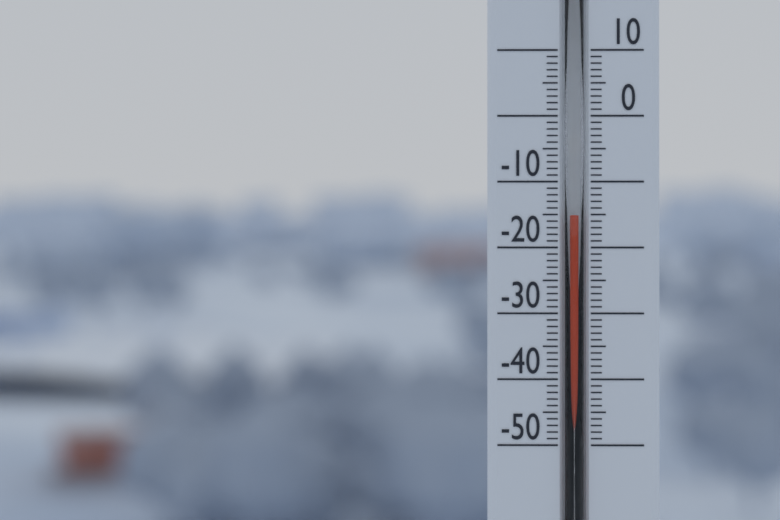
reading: -15 (no unit)
